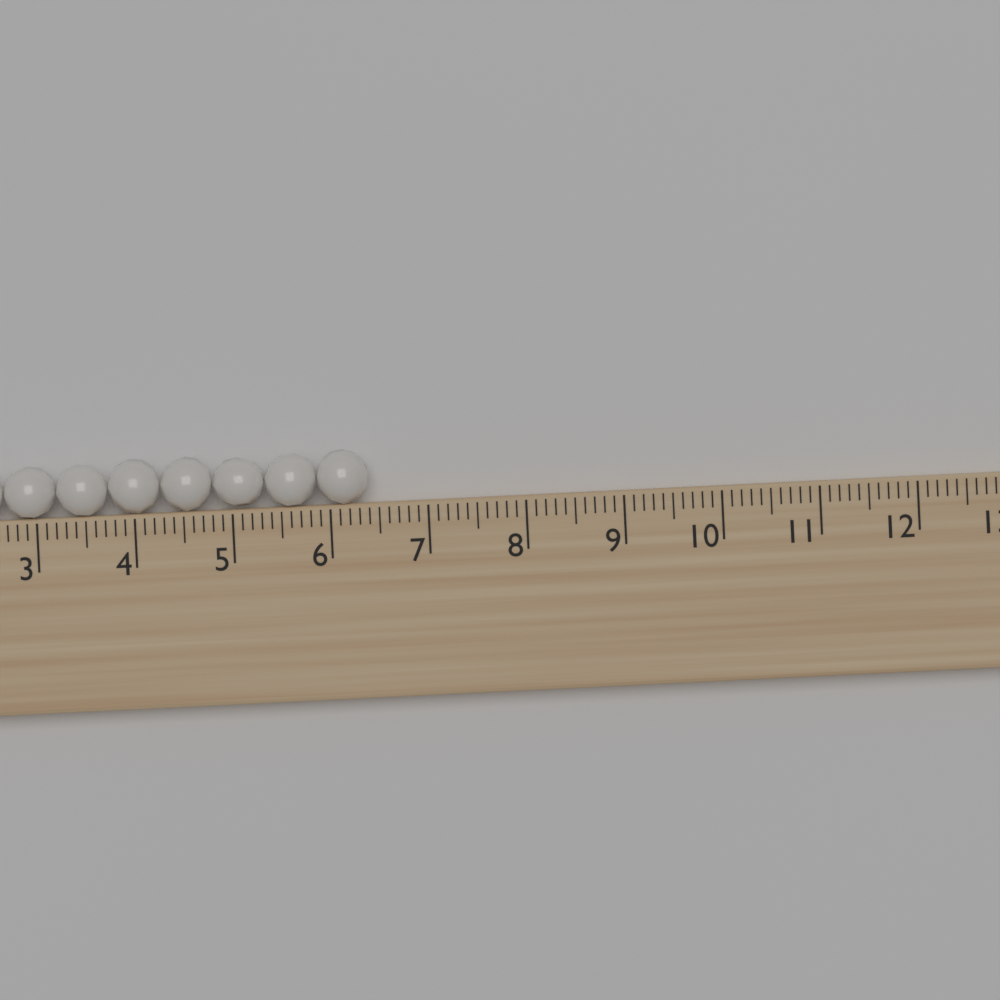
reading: 6.4 (no unit)
